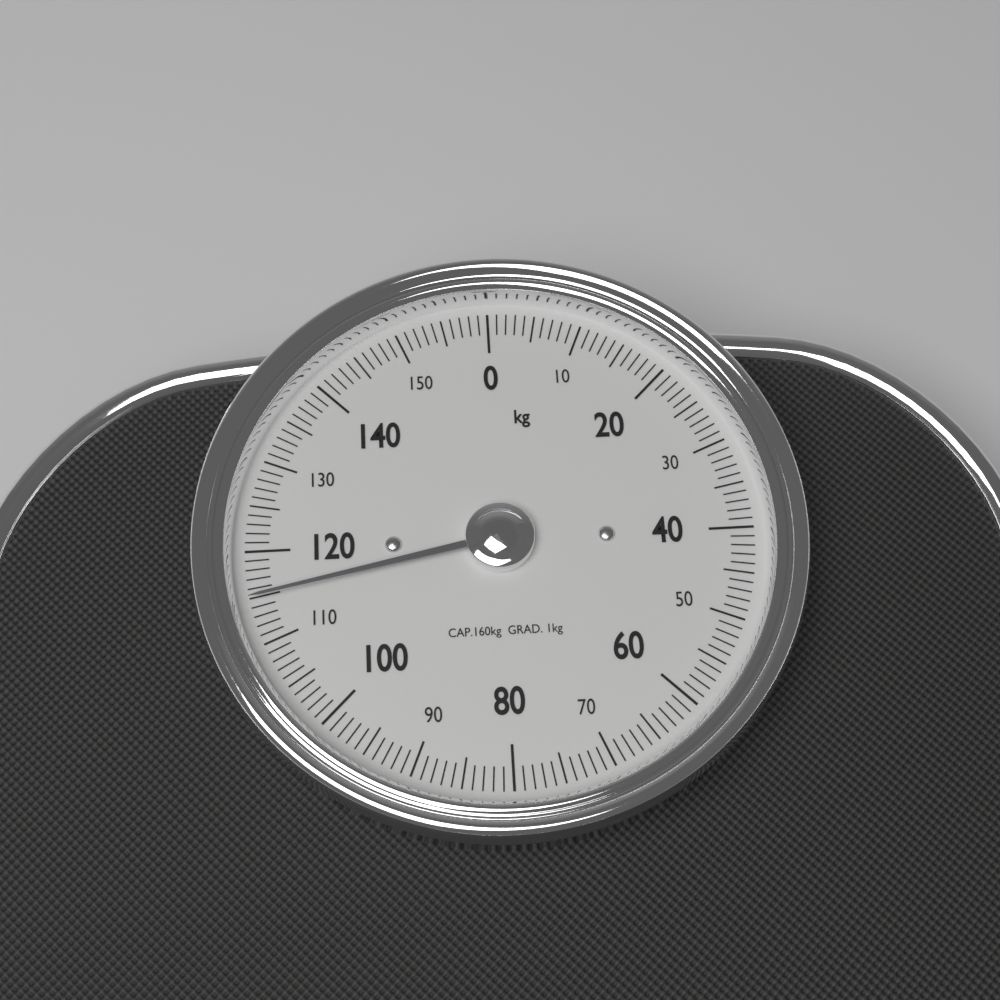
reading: 115 kg
